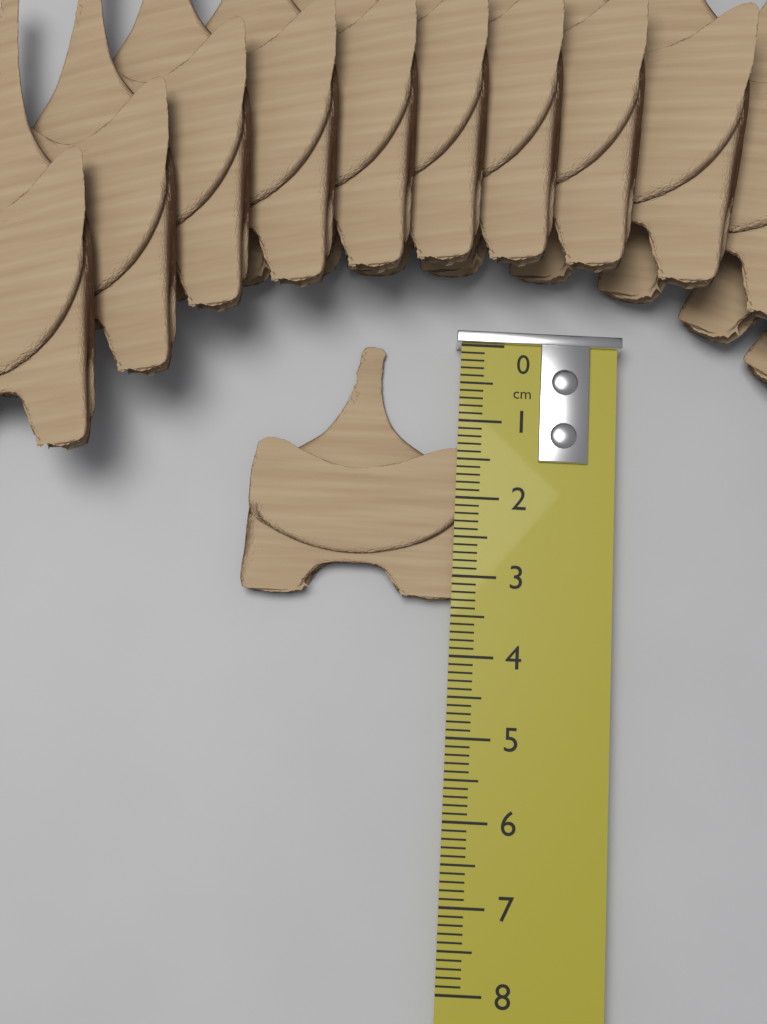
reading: 3.3 cm
